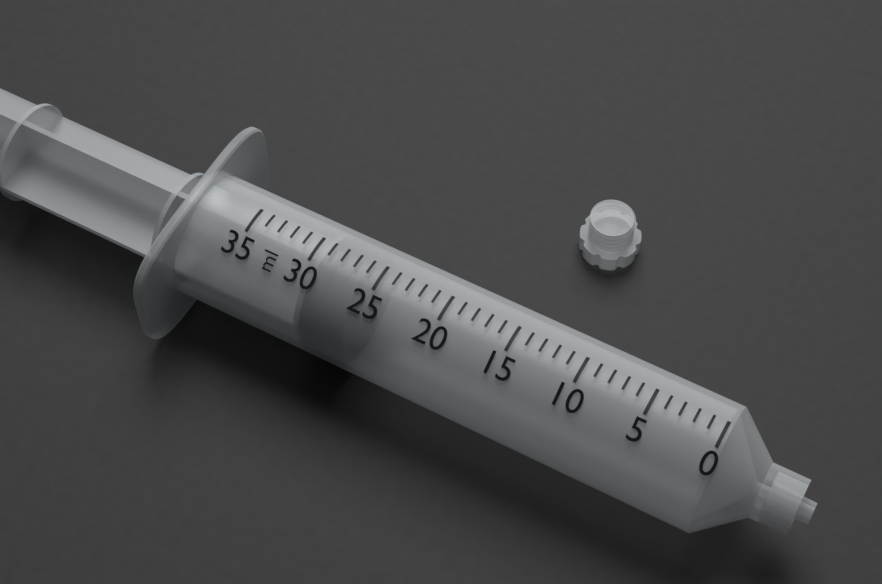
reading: 26 ml
